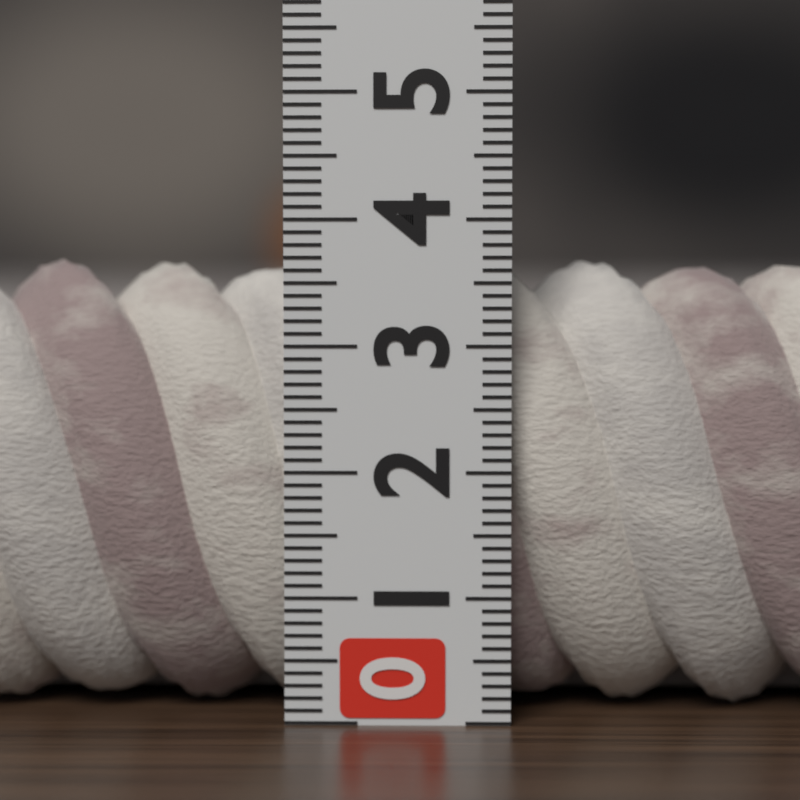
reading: 3.7 (no unit)
